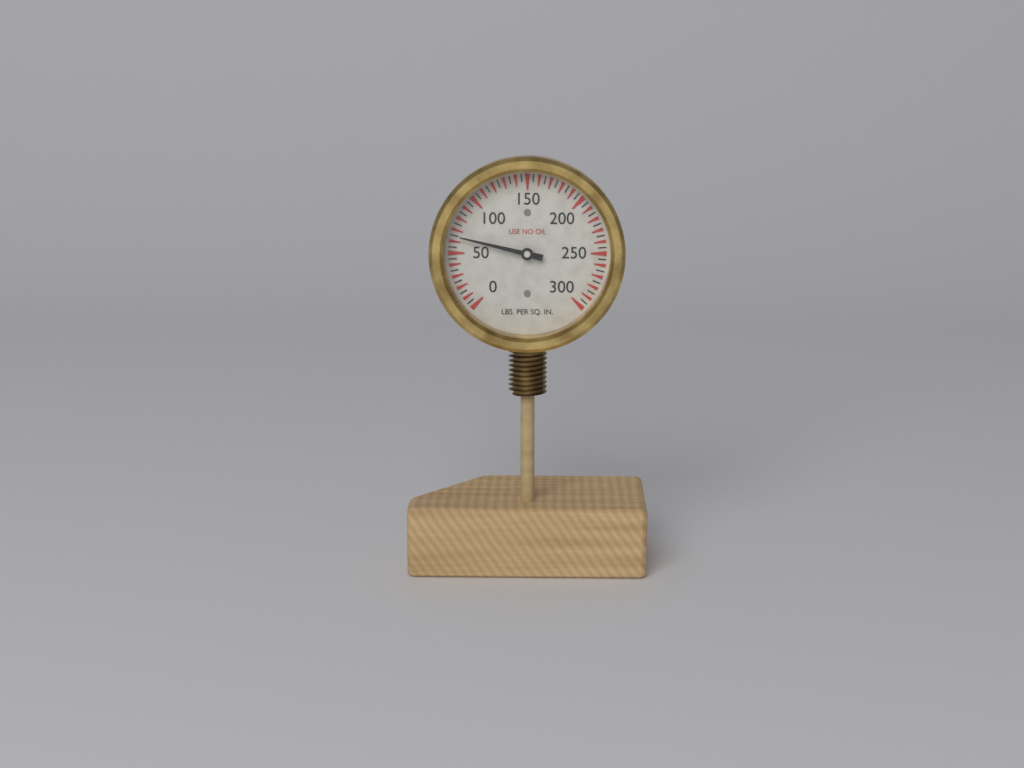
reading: 65 psi
